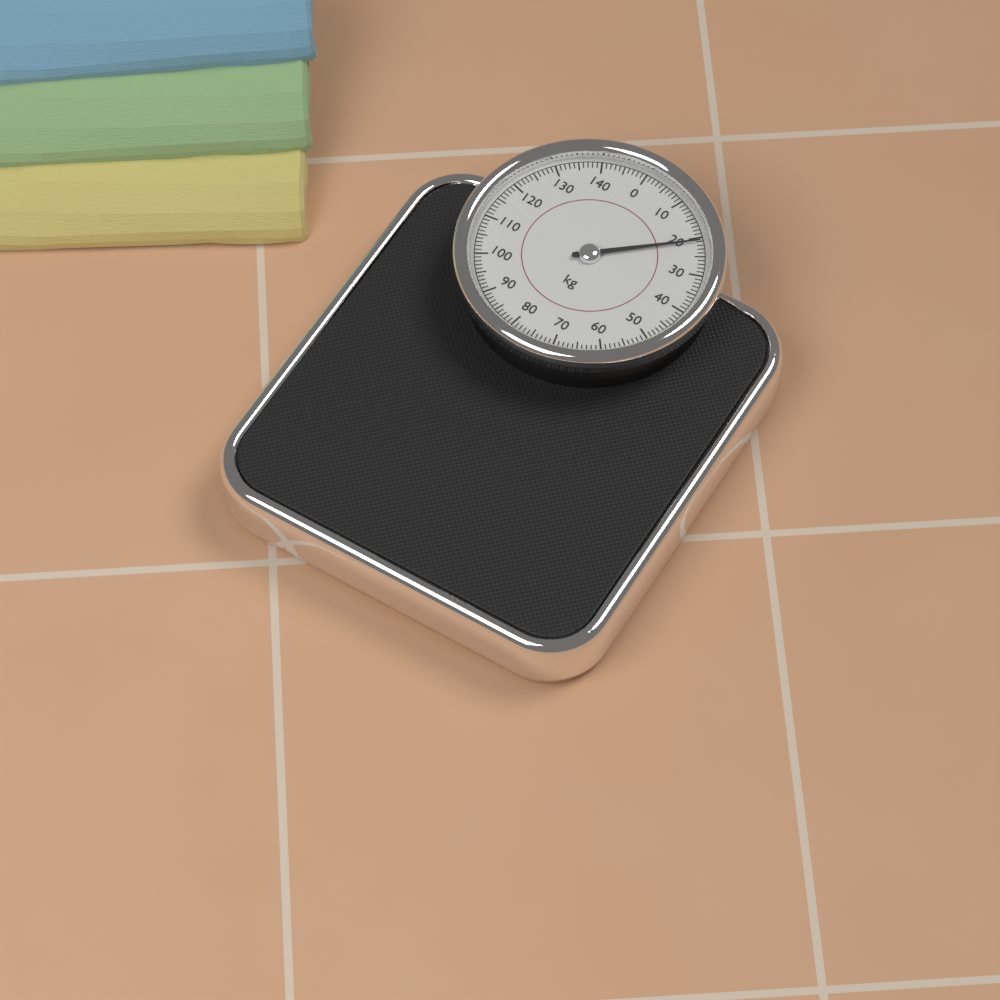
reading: 21 kg
